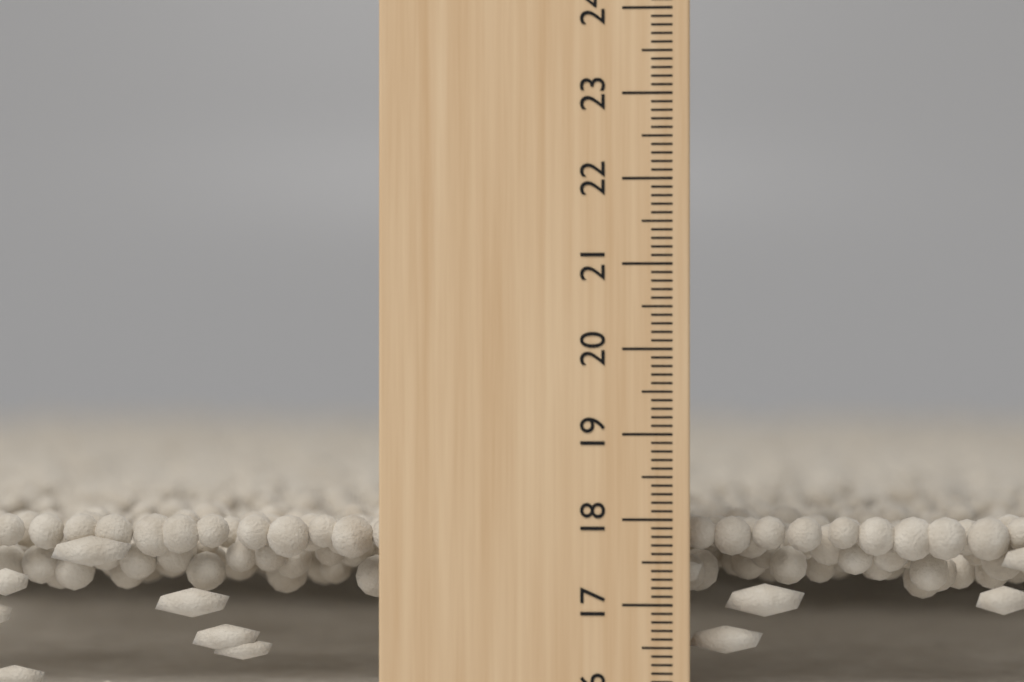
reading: 18.0 cm
